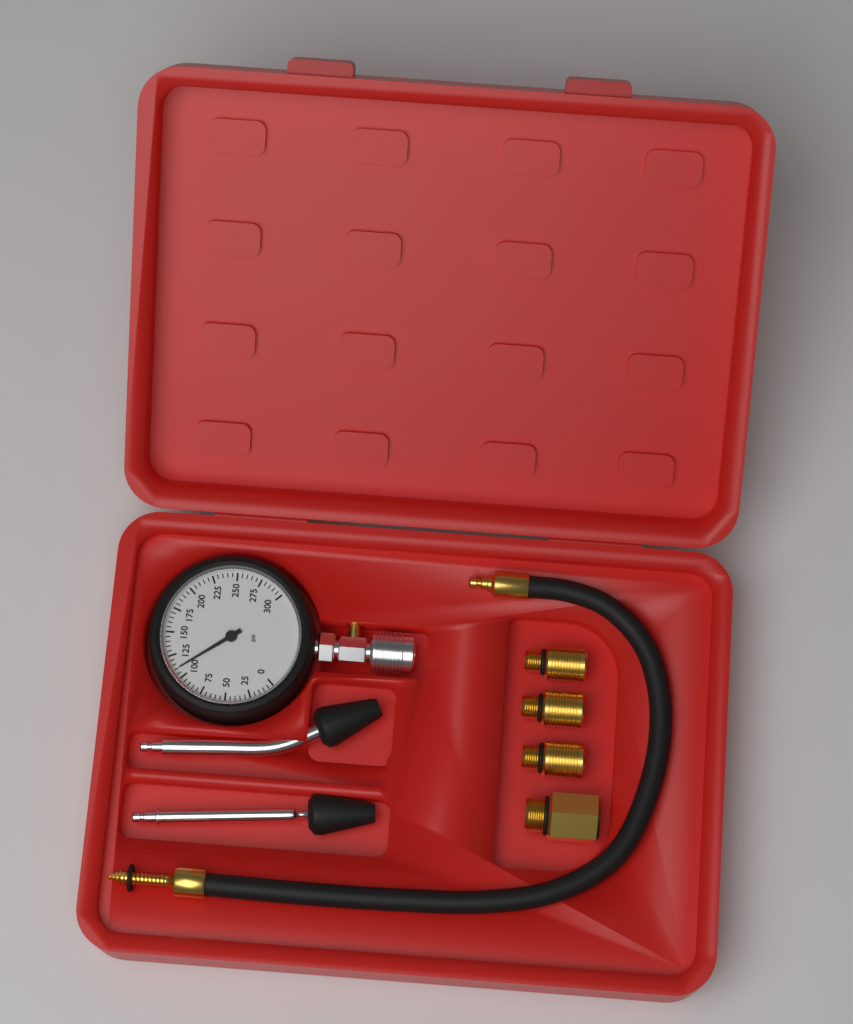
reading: 110 psi
